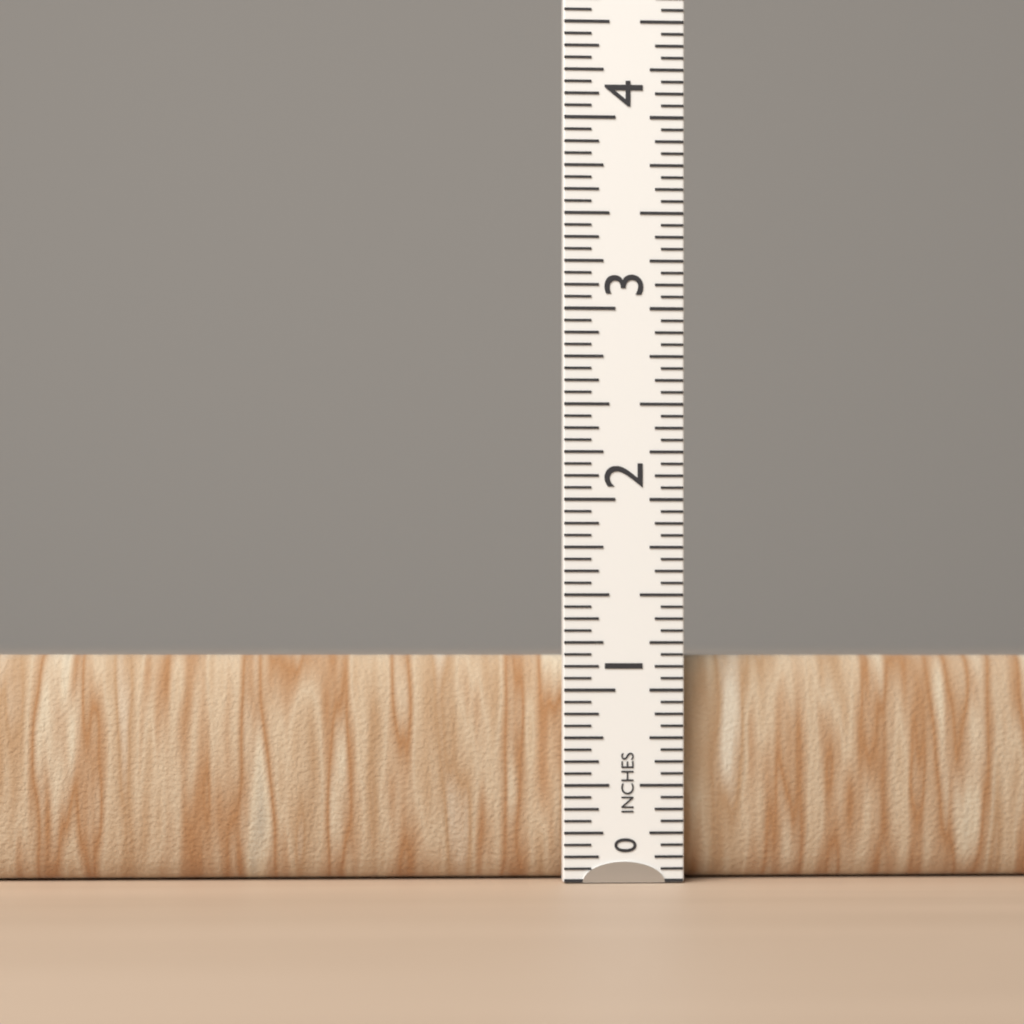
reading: 1.1875 in
